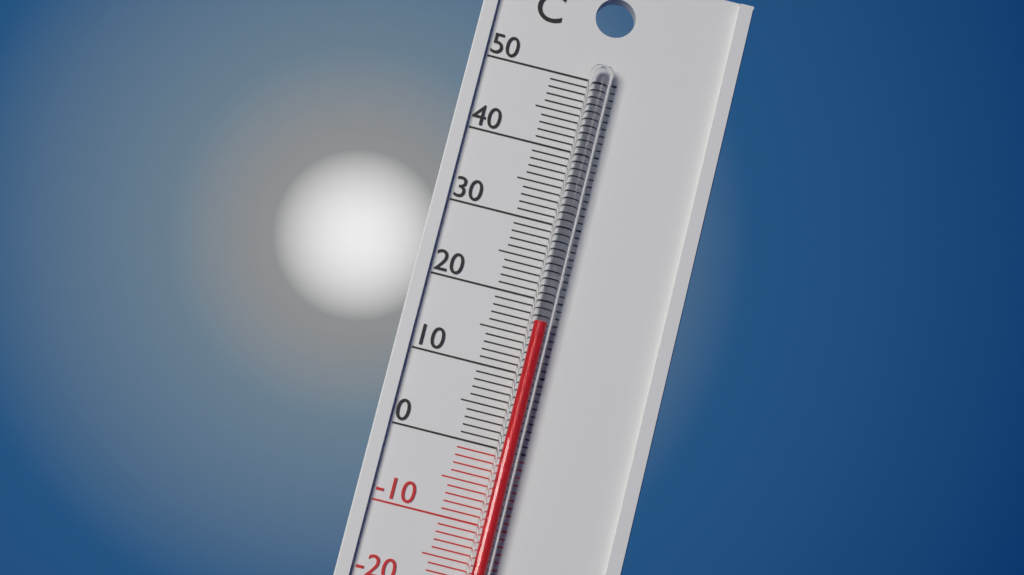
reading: 17 °C
